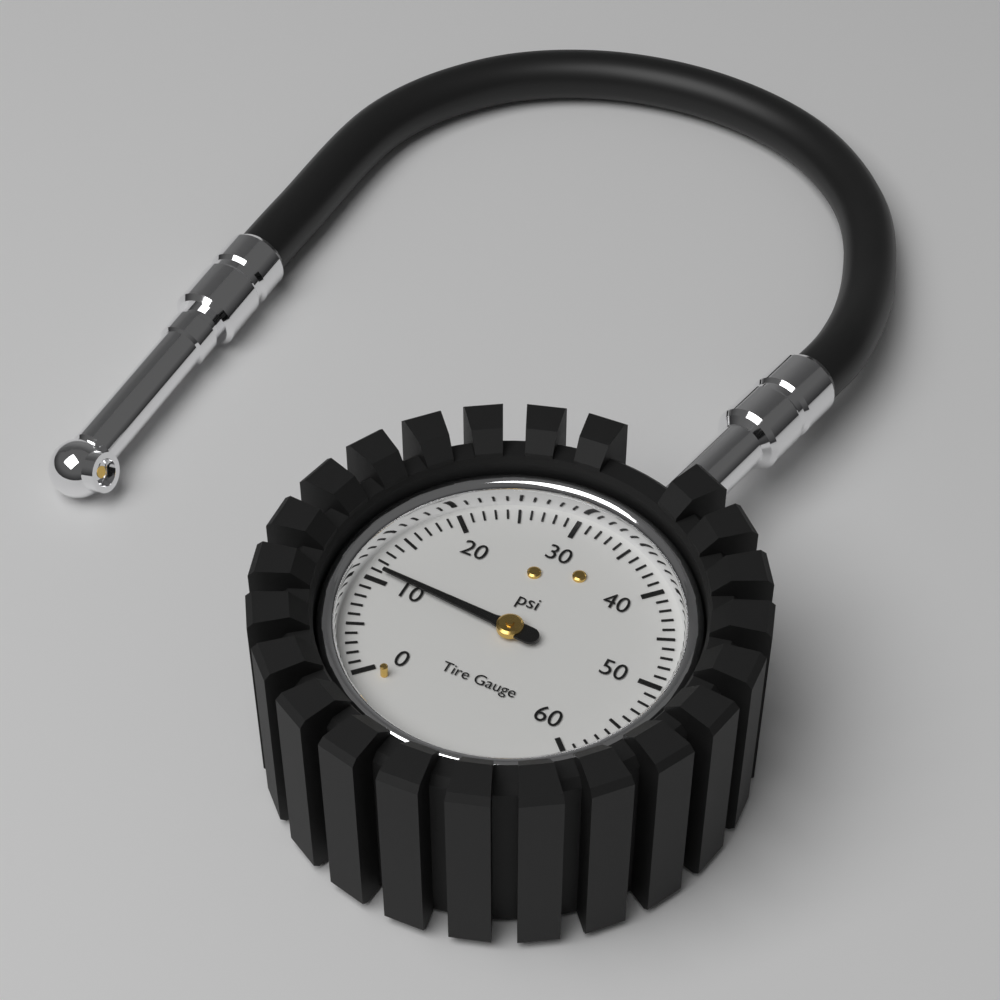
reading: 11 psi
